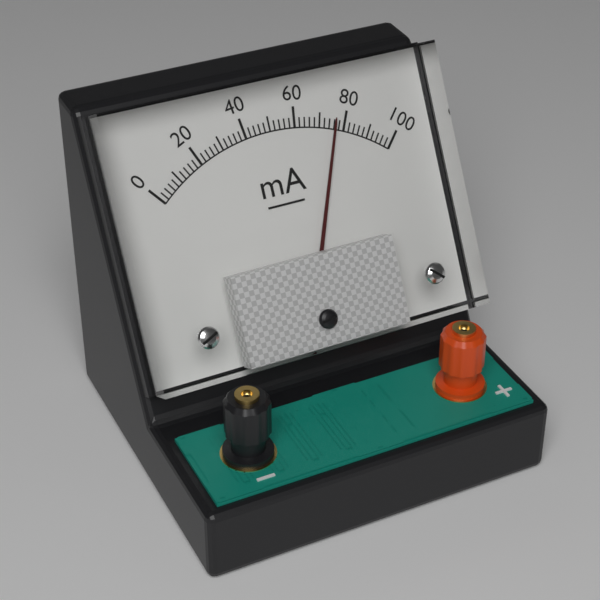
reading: 76 mA
